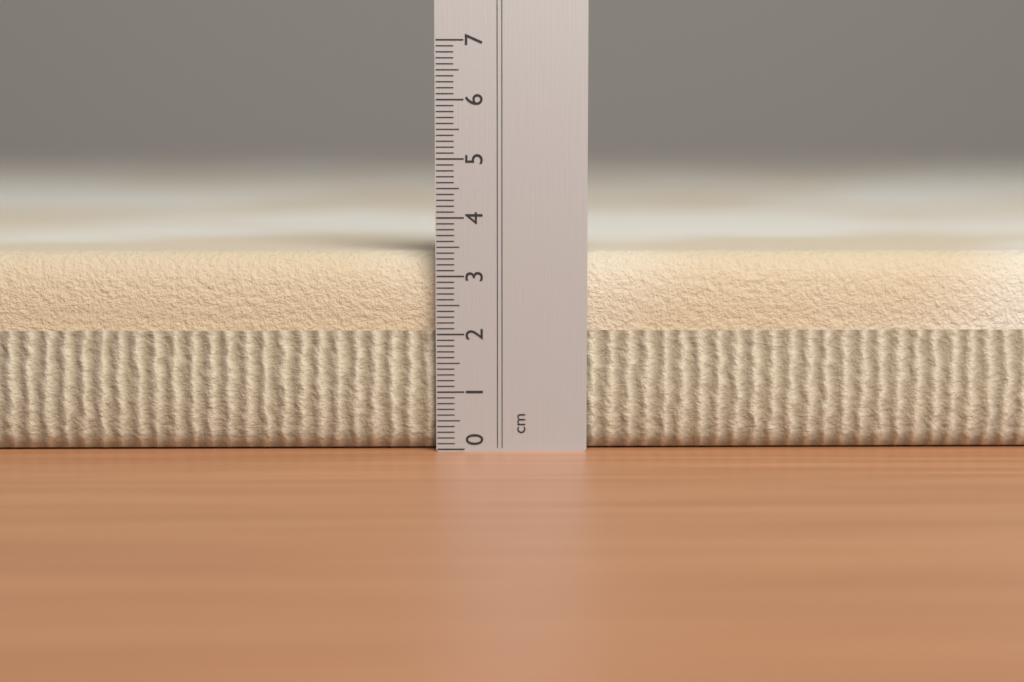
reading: 3.4 cm
